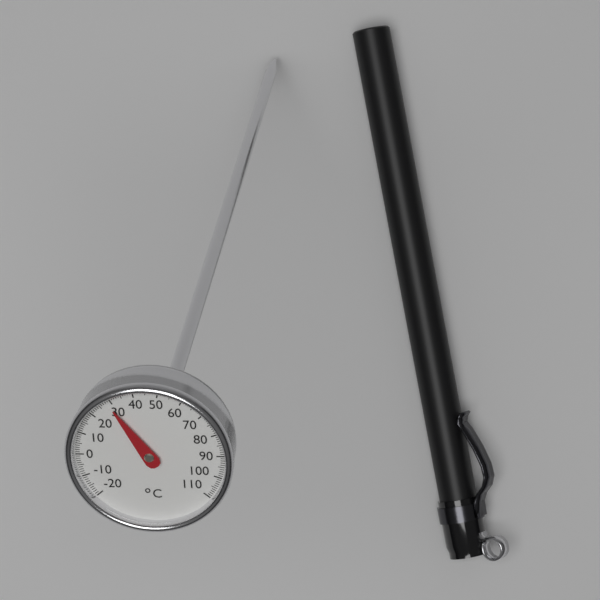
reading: 29 °C
